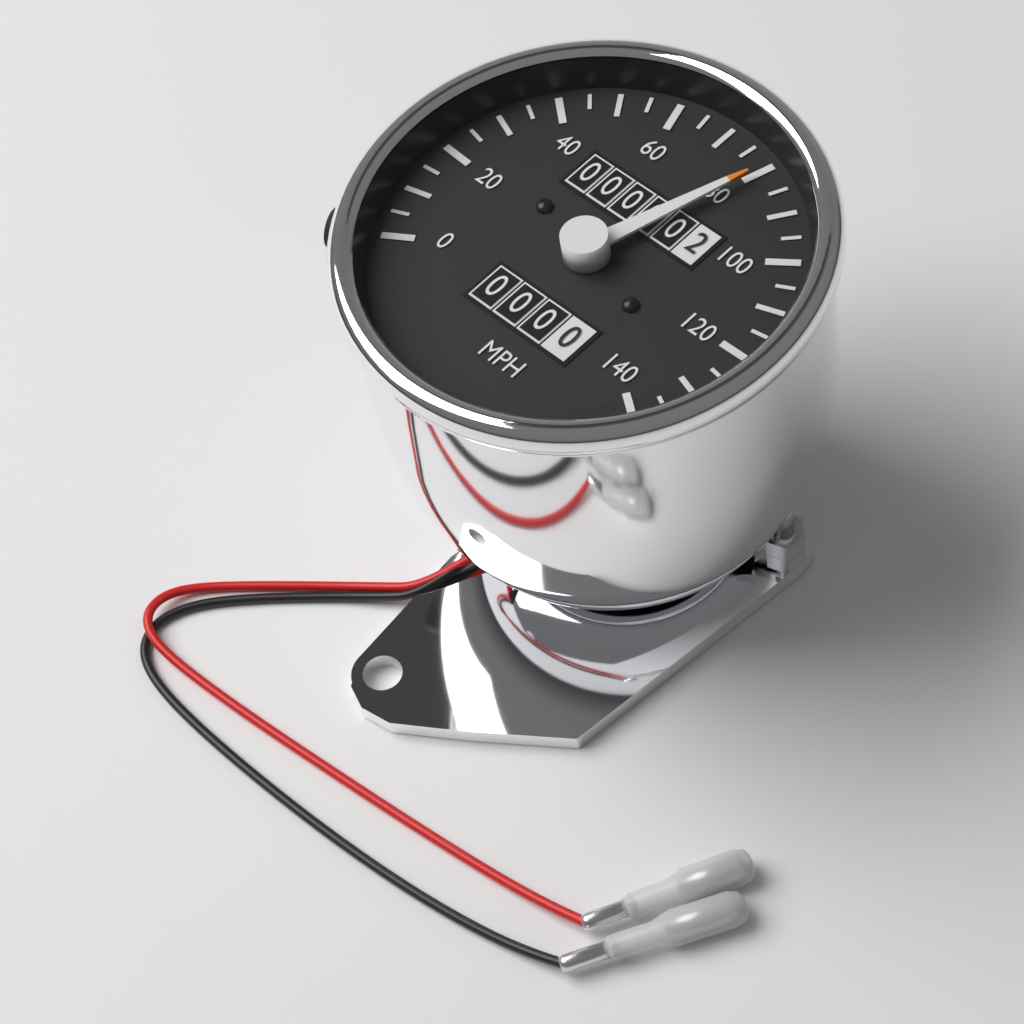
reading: 80 mph
